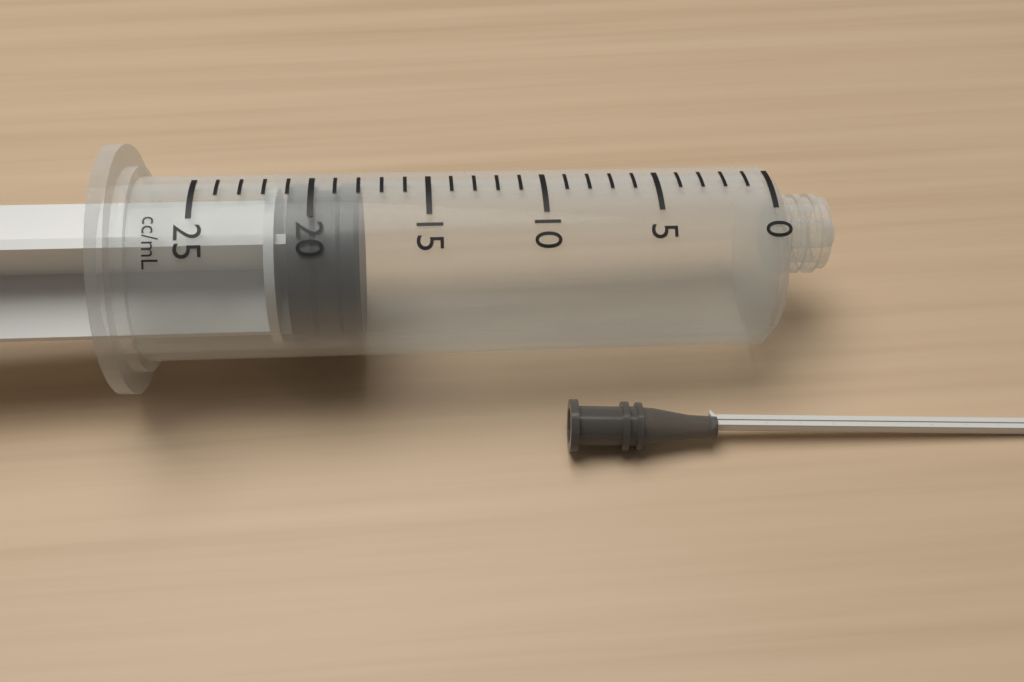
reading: 18 ml
